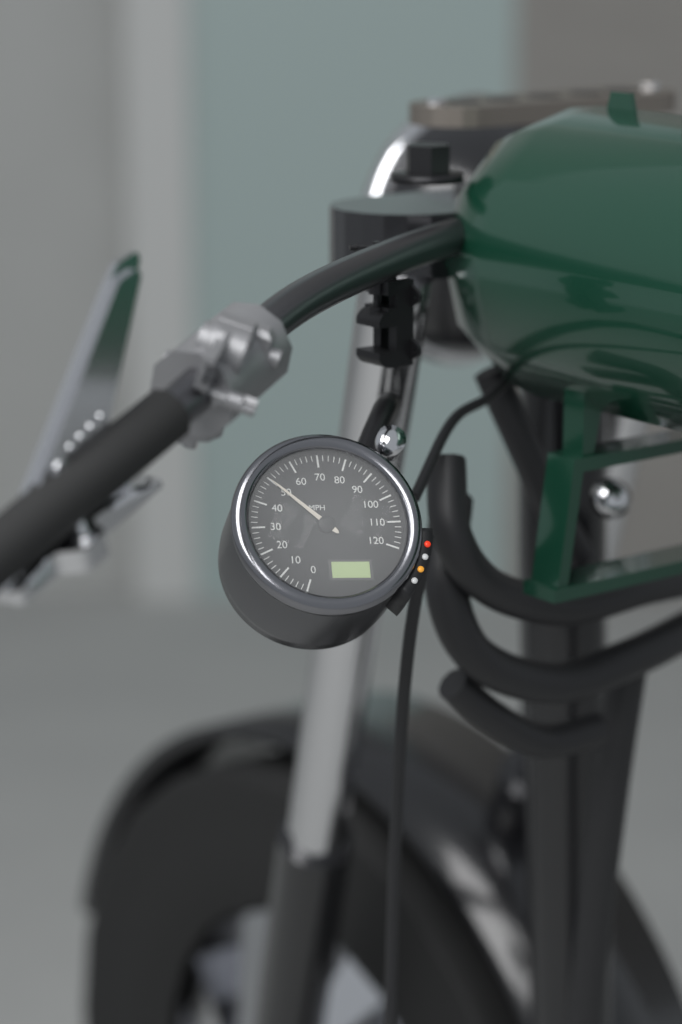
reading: 50 MPH
